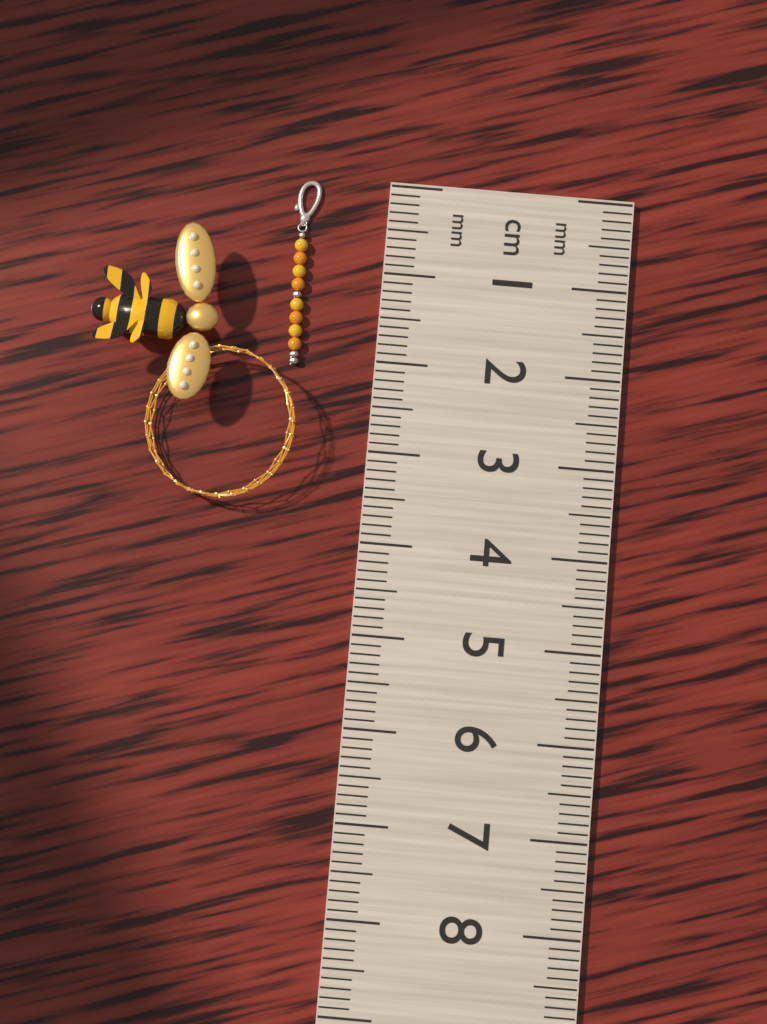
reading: 2.1 cm
